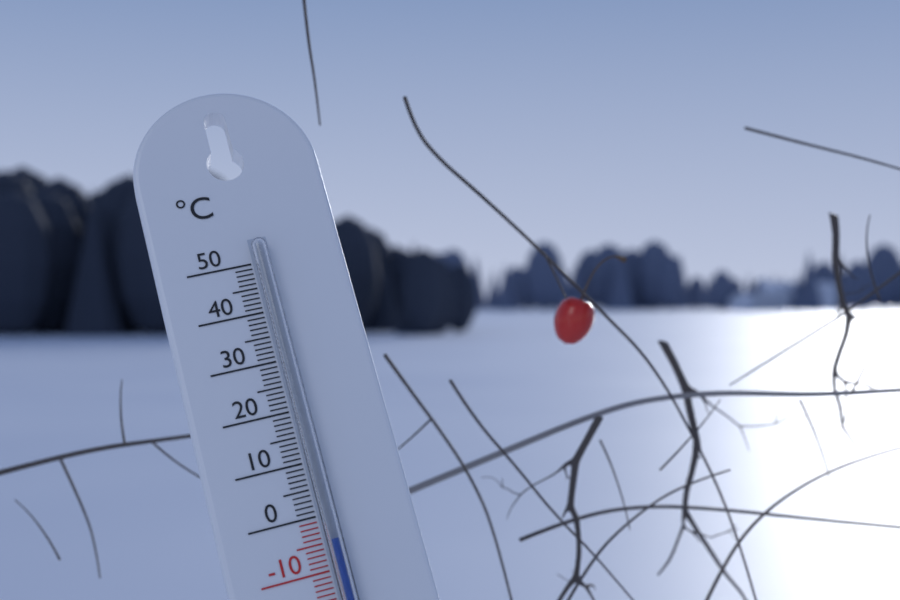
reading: -5 °C
